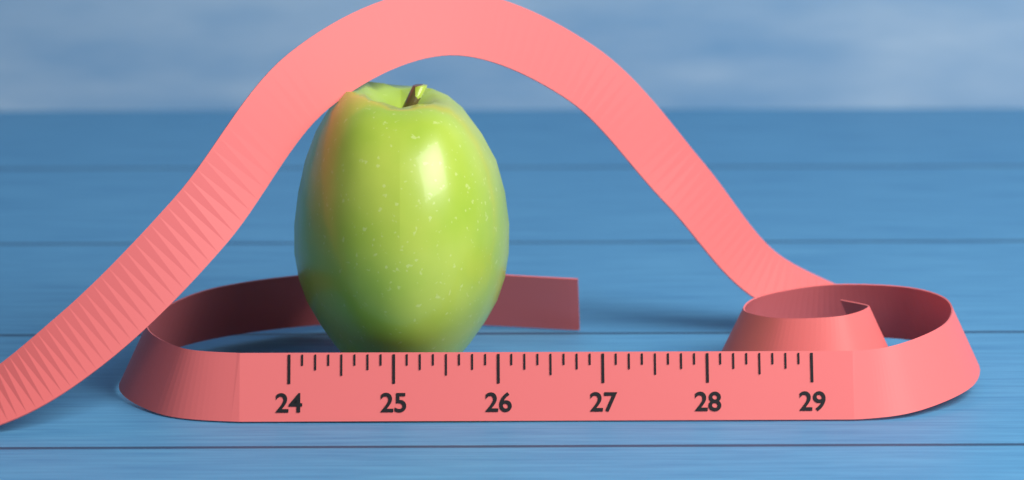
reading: 26.125 (no unit)
